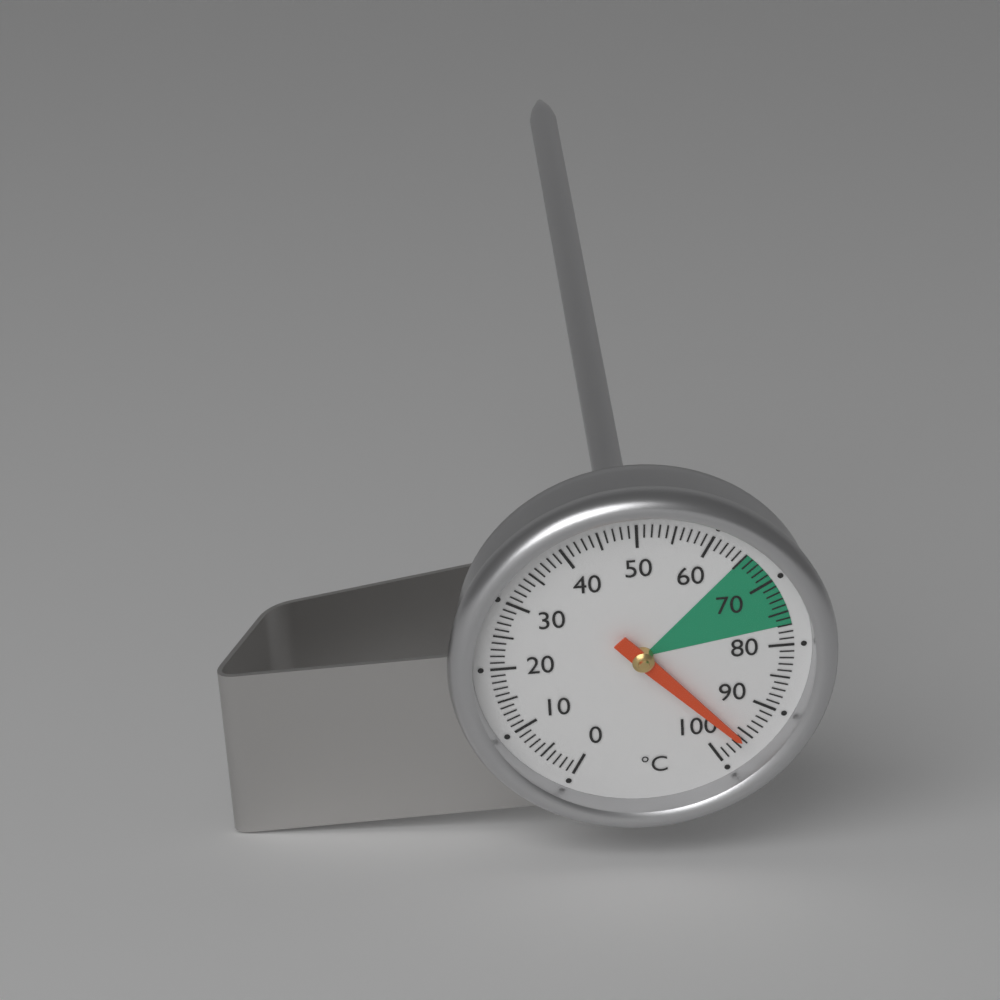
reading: 96 °C
